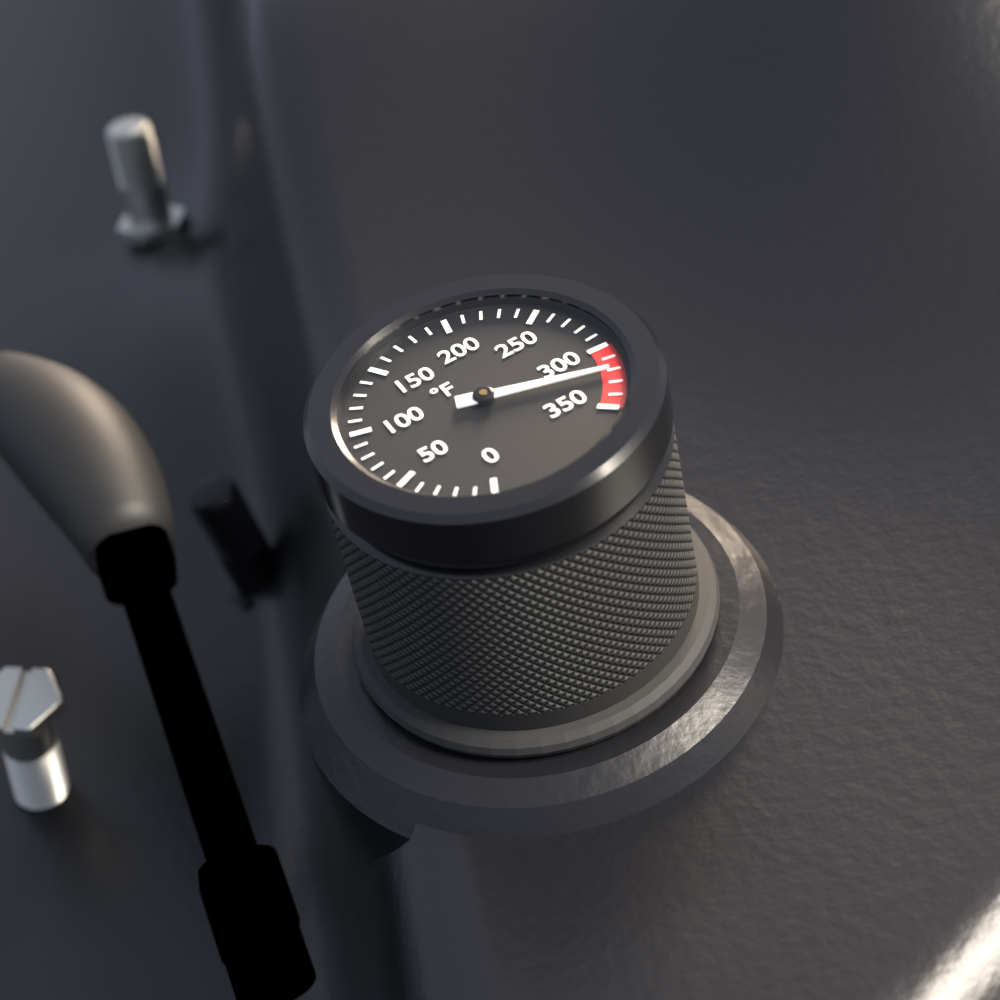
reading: 320 °F
